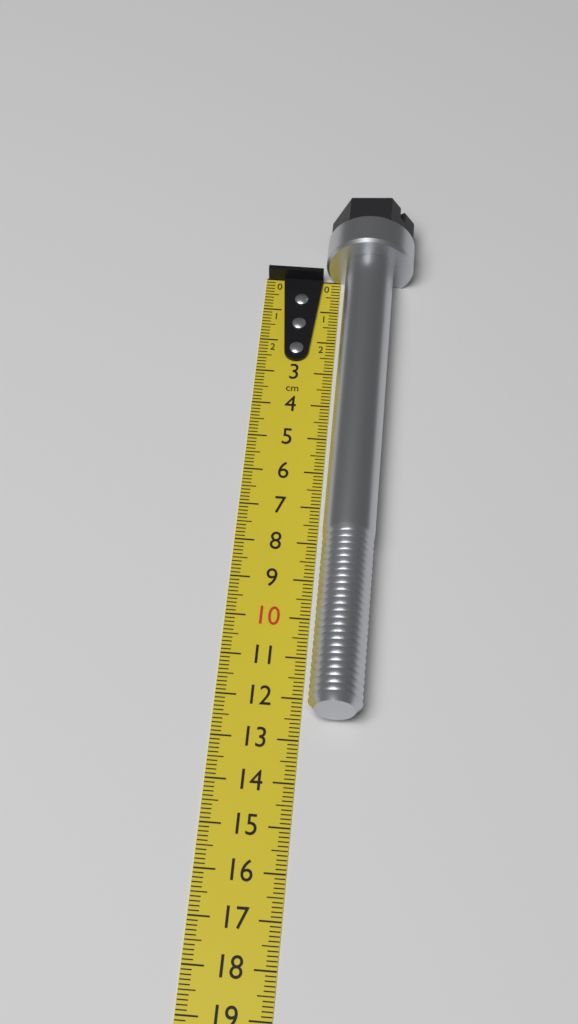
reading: 12.5 cm
